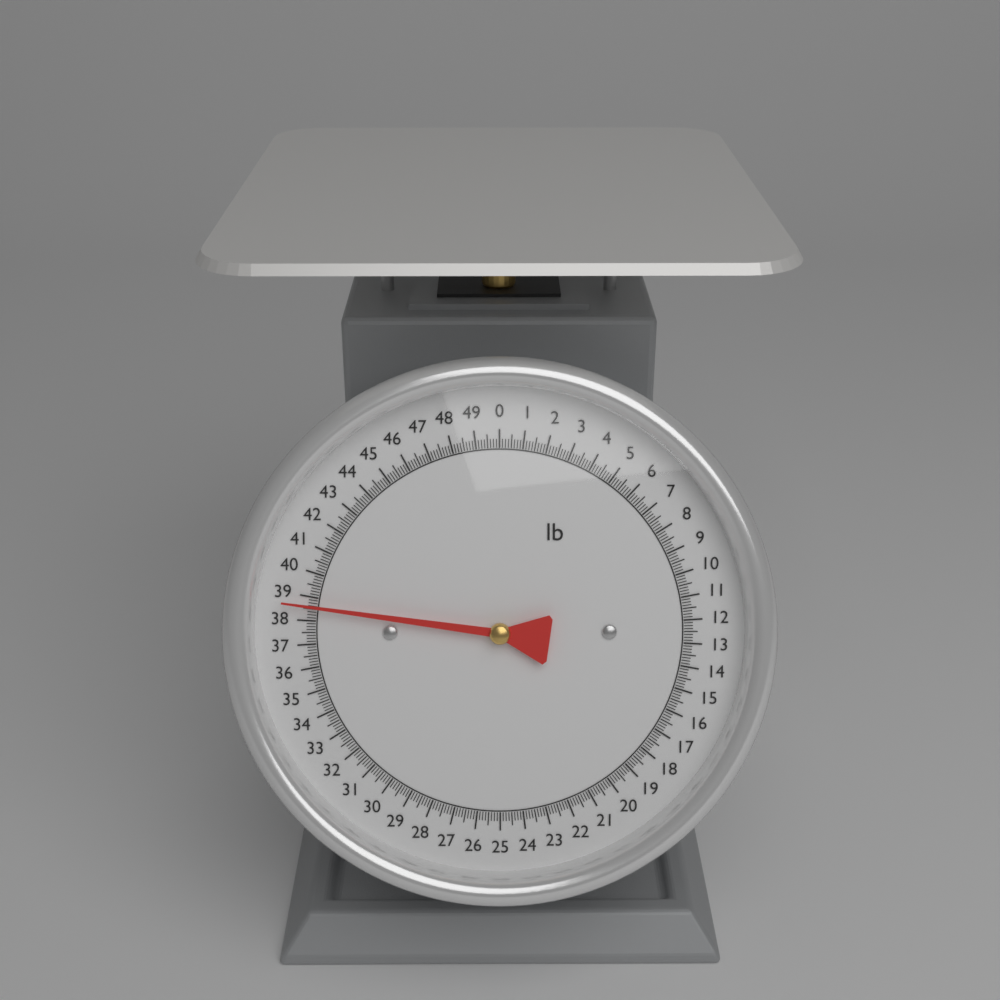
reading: 38.625 lb
